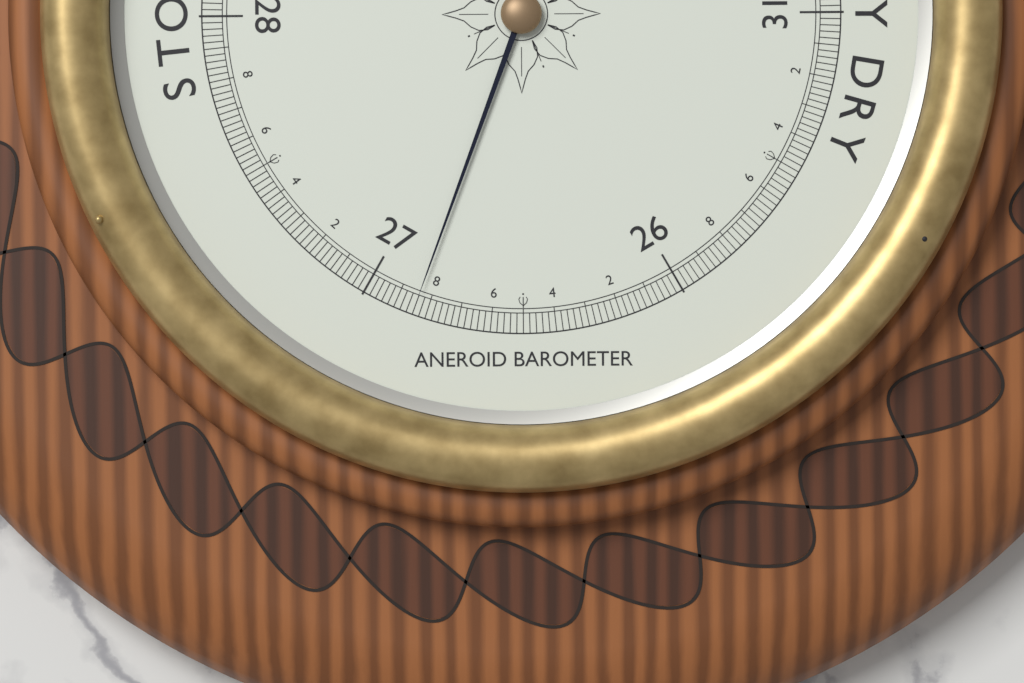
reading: 26.84 inHg
